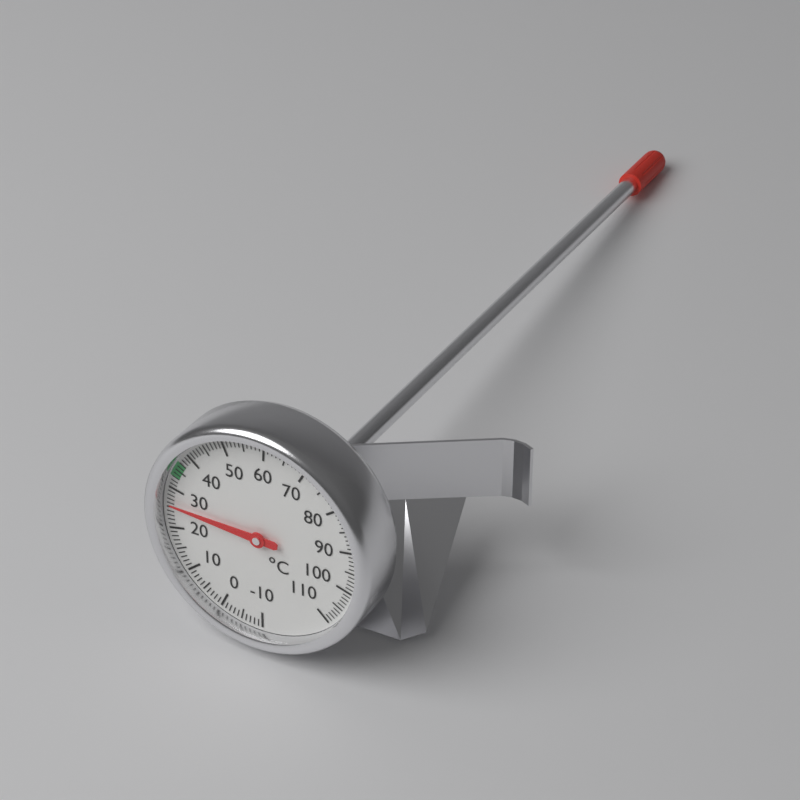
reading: 26 °C
